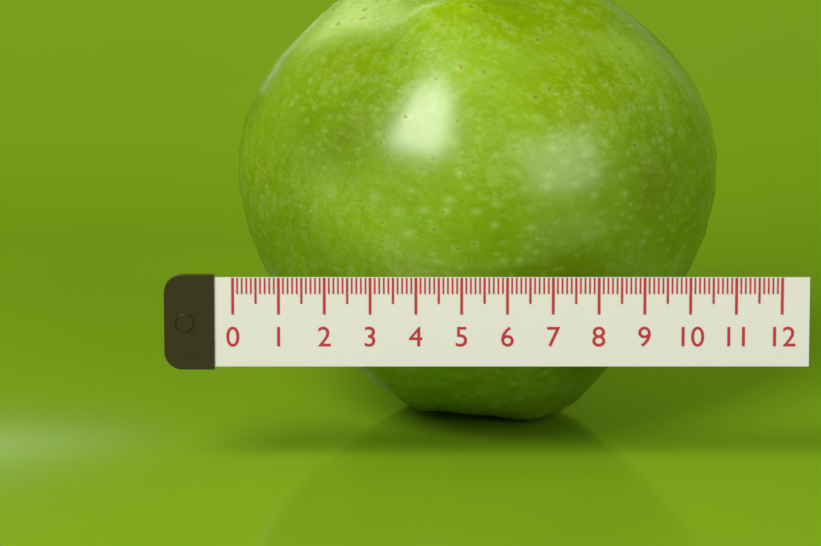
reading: 10.8 (no unit)
